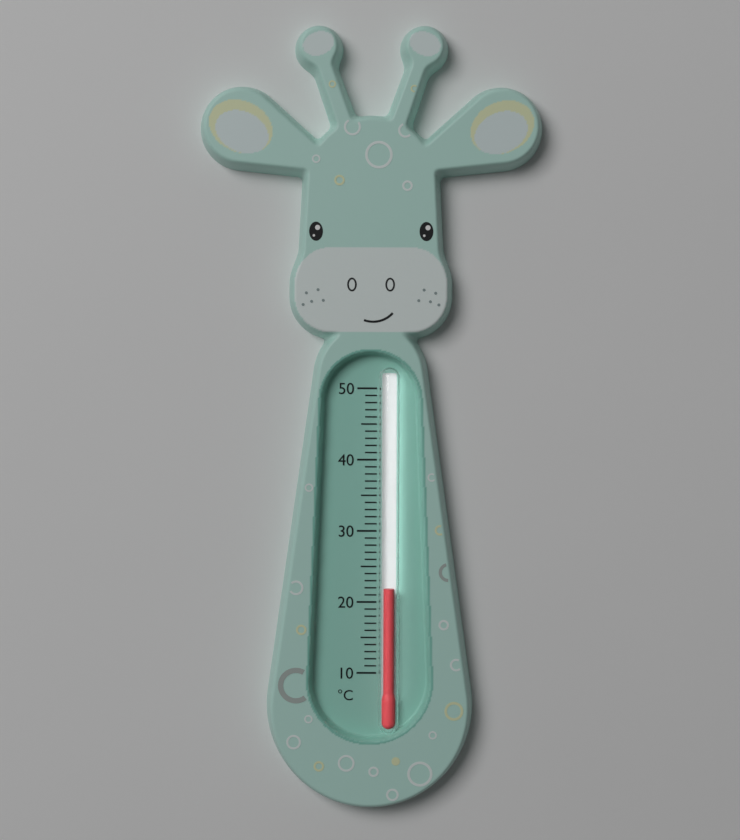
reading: 22 °C
